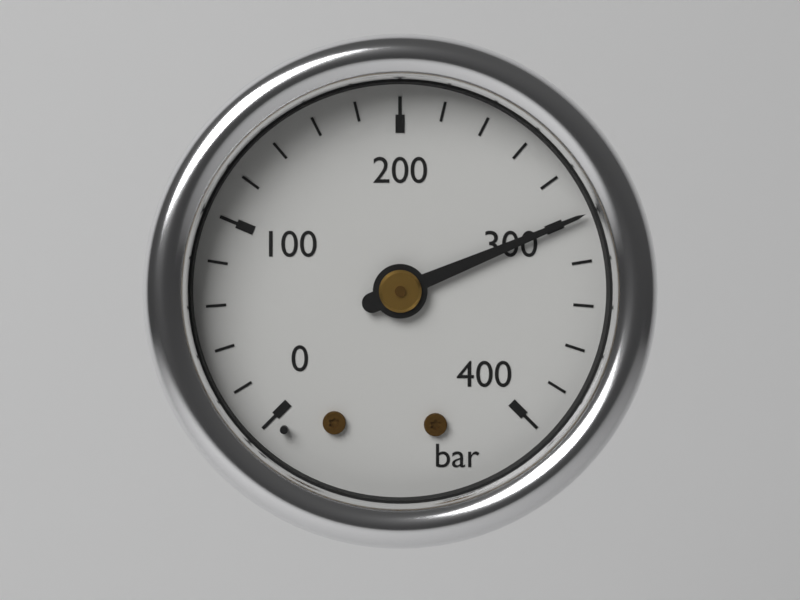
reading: 300 bar
